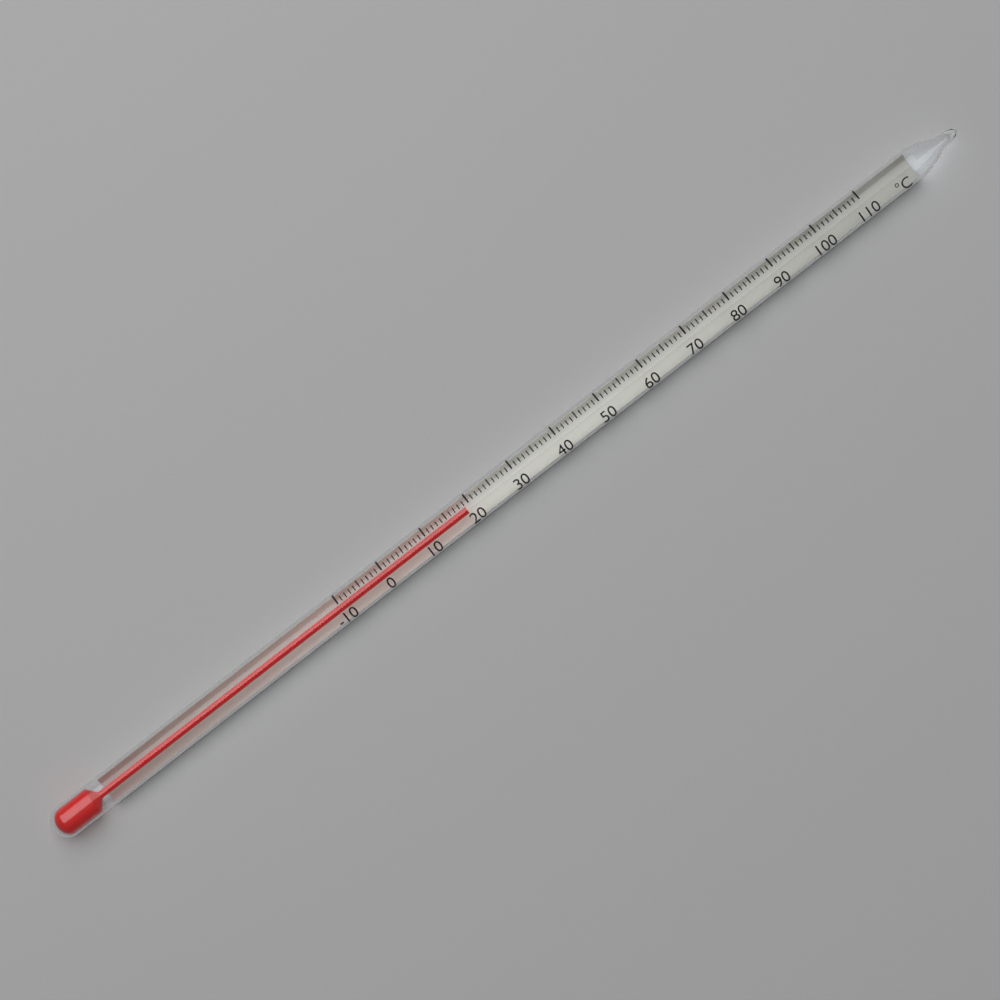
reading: 19 °C
